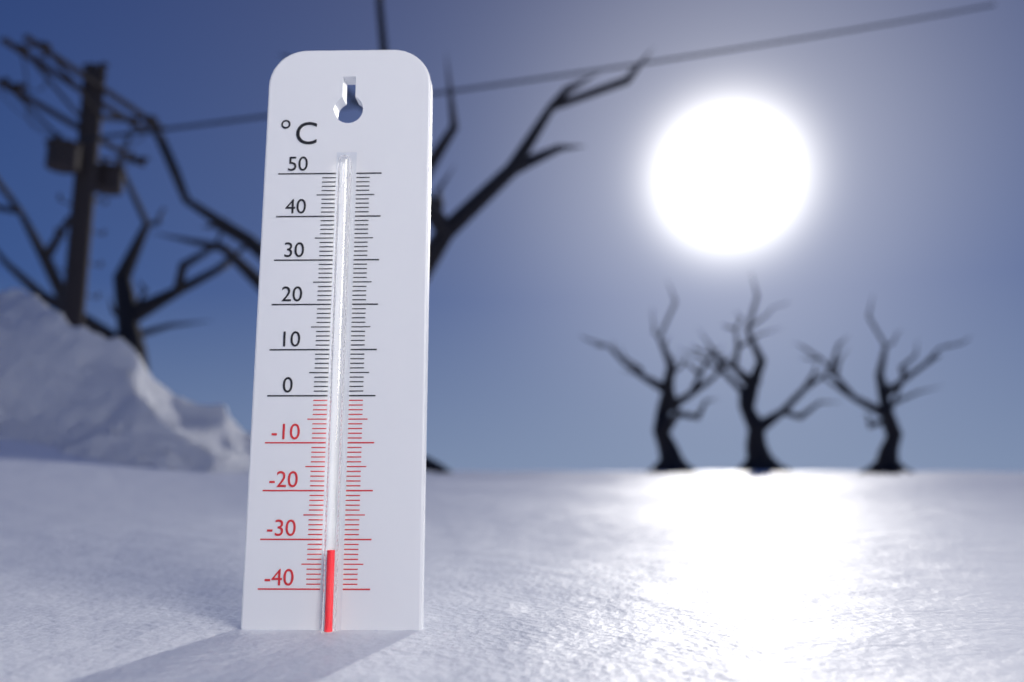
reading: -32 °C
